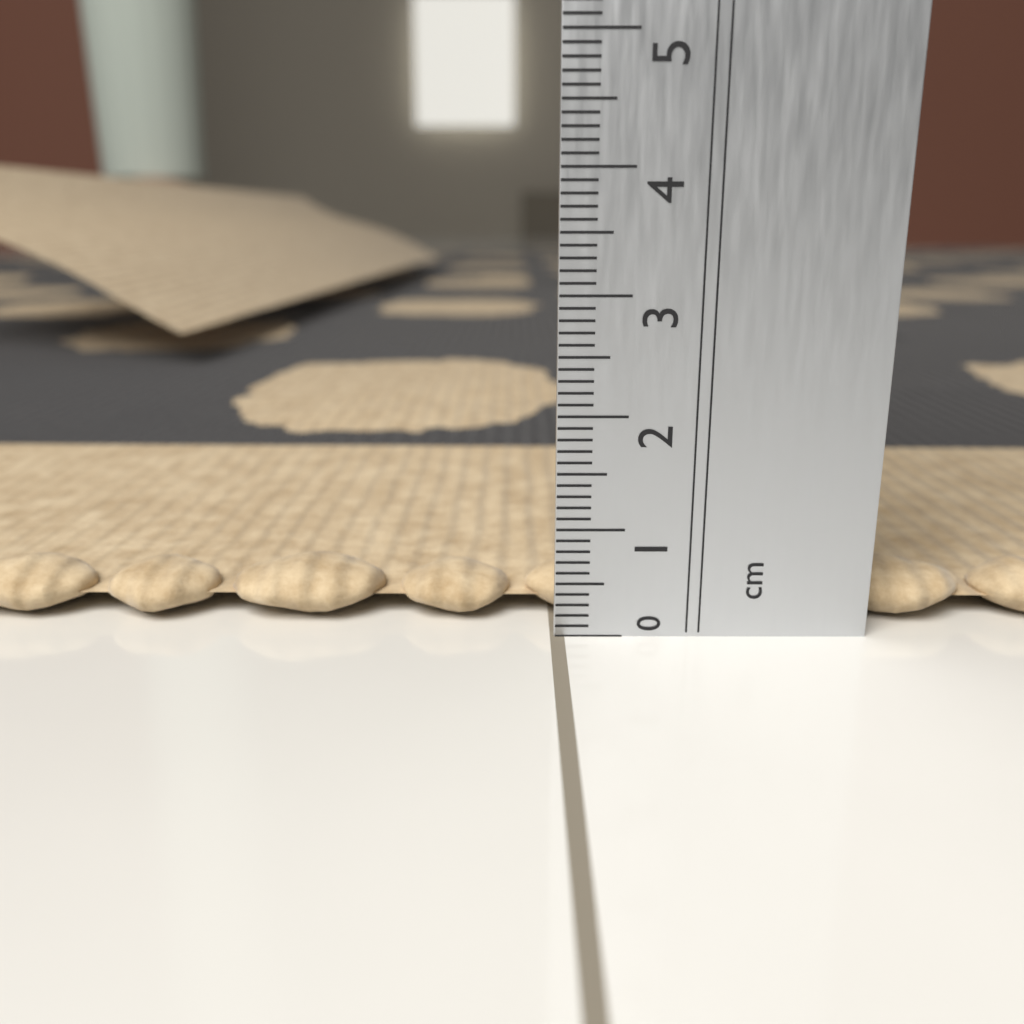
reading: 0.5 cm
